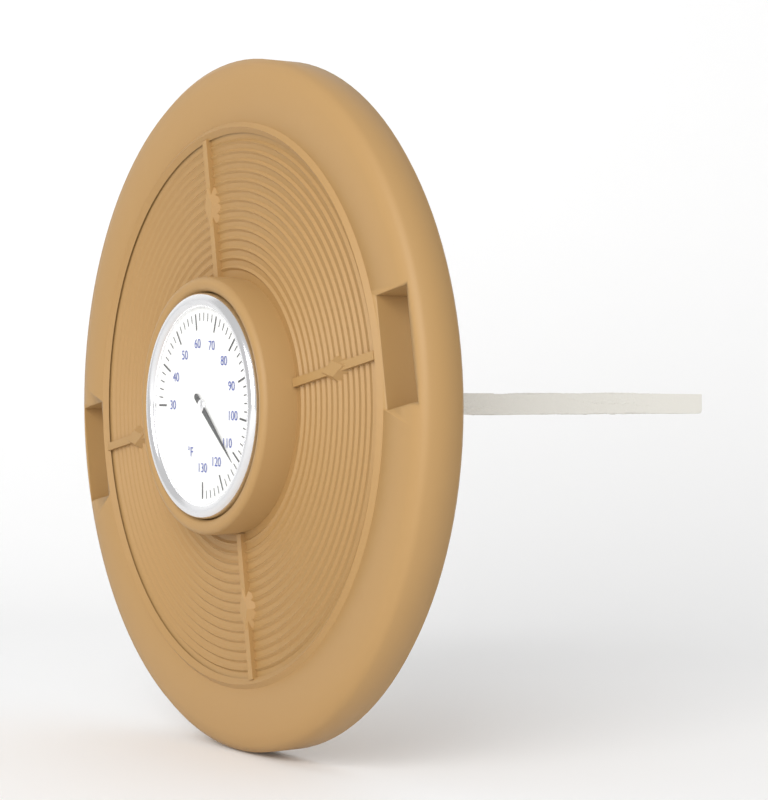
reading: 112 °F
